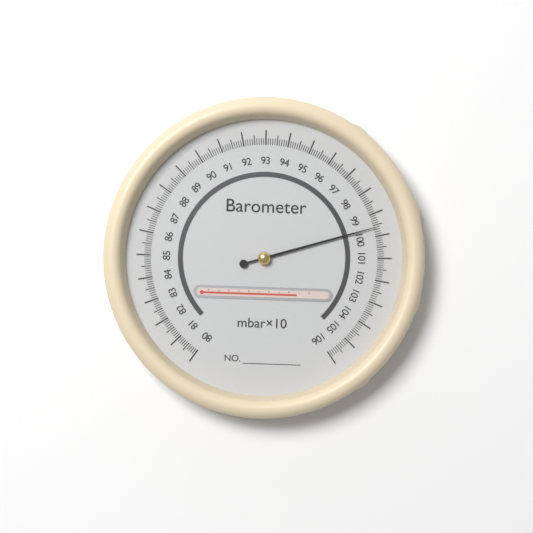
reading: 99.6 mbar×10
